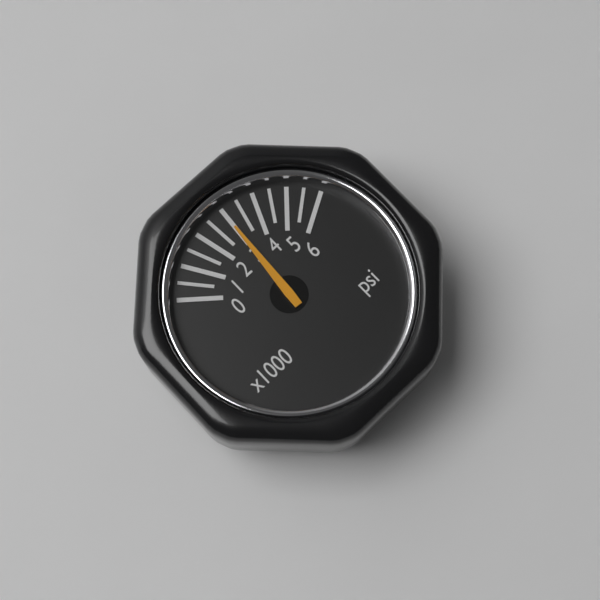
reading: 3000 psi
